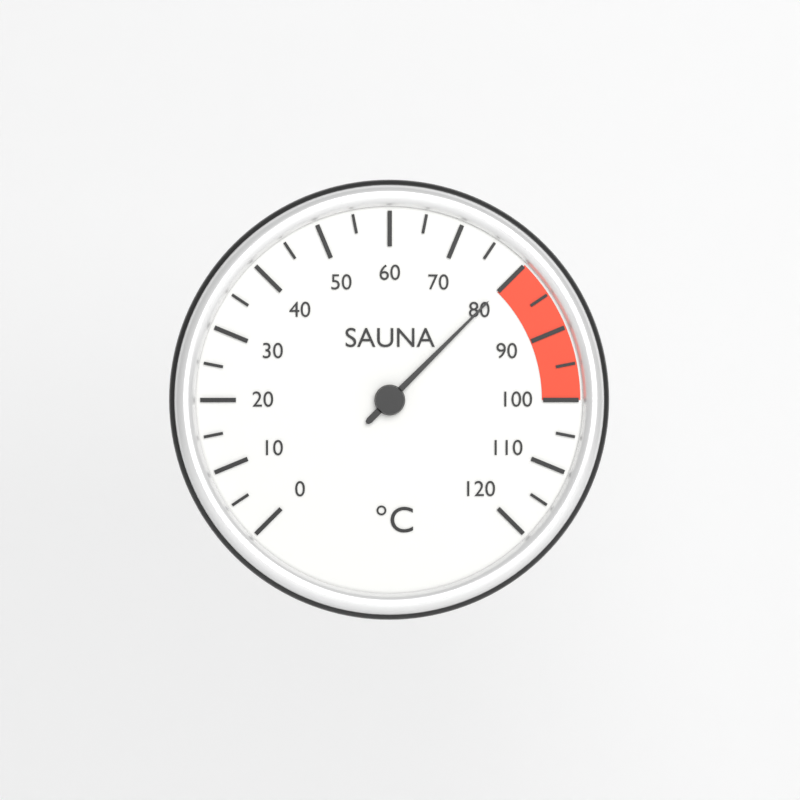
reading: 80 °C
